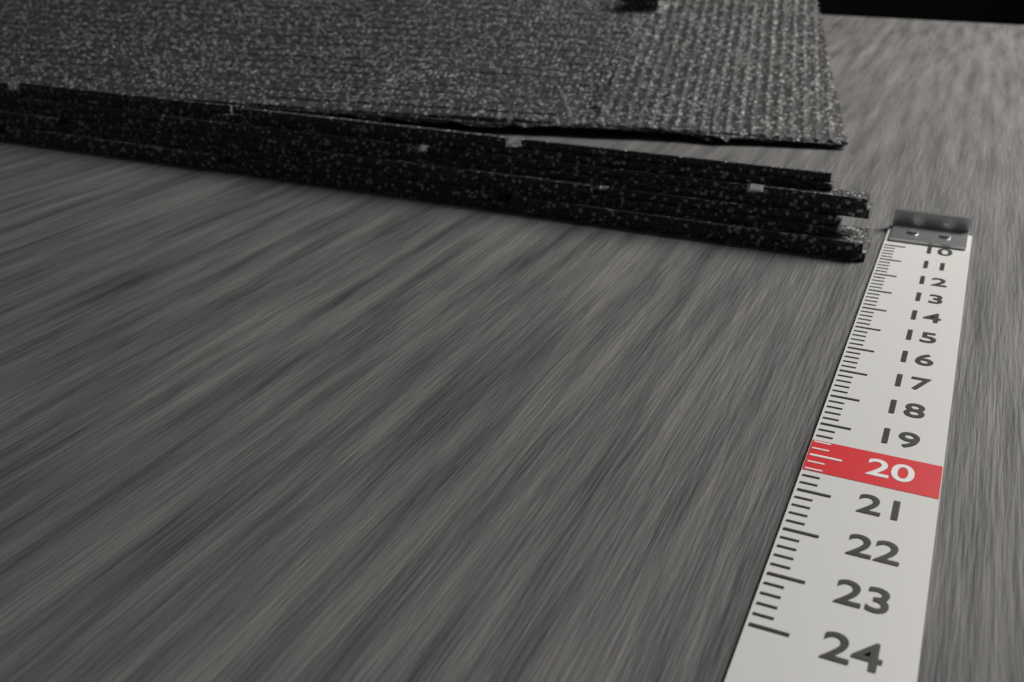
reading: 11.2 (no unit)
